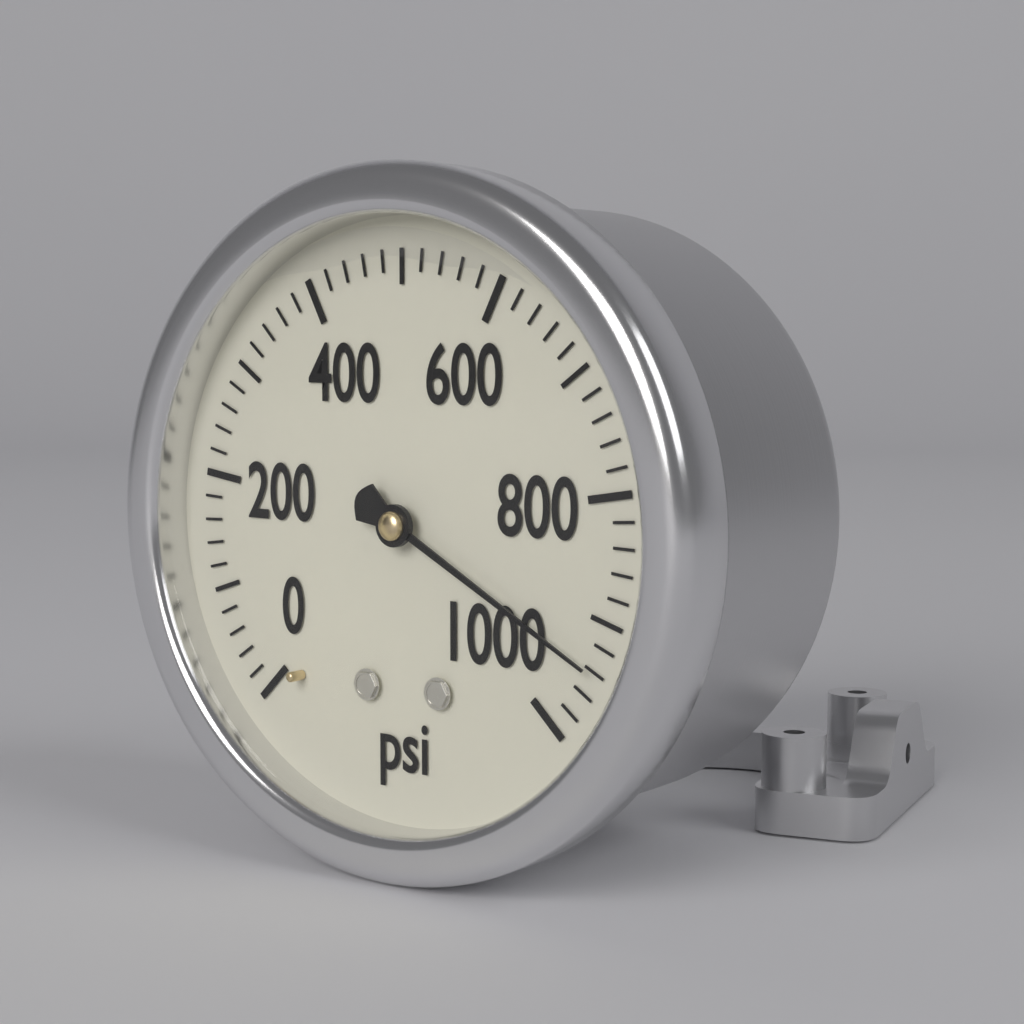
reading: 940 psi
